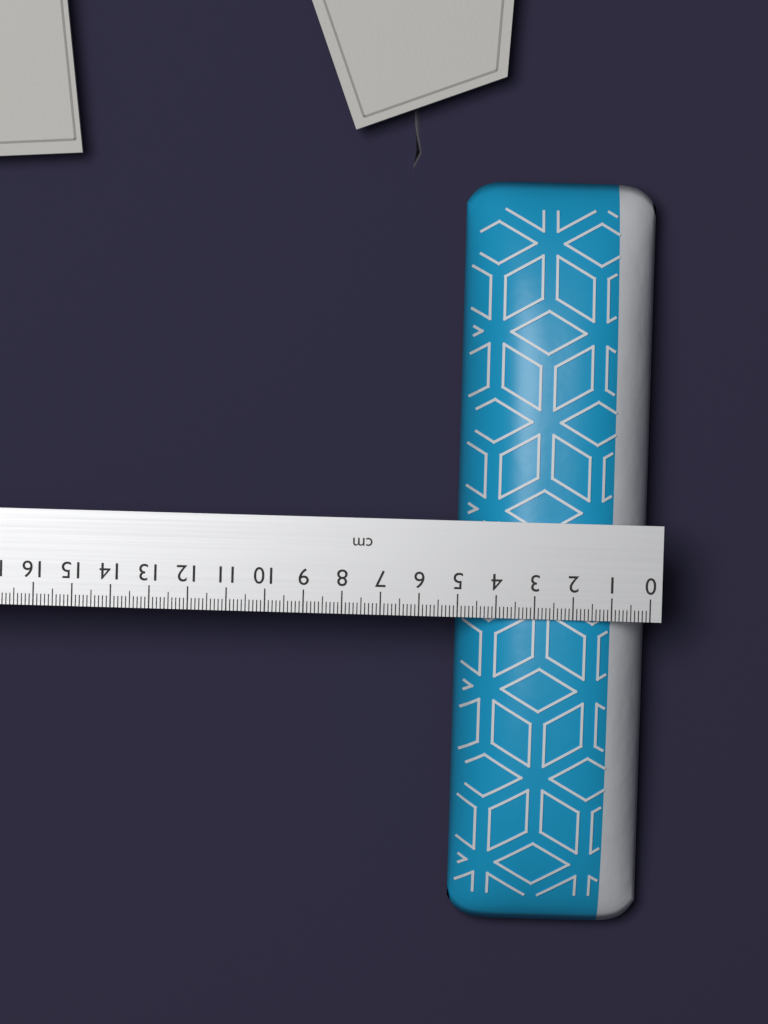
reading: 5.0 cm
